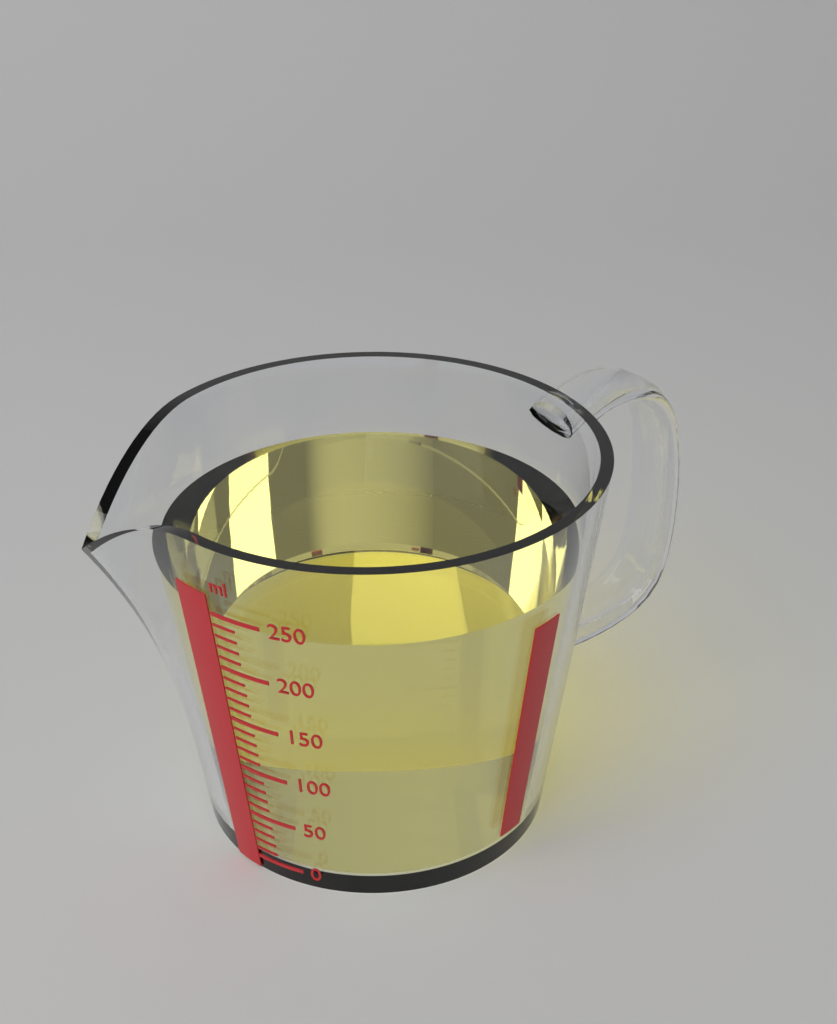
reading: 240 ml
